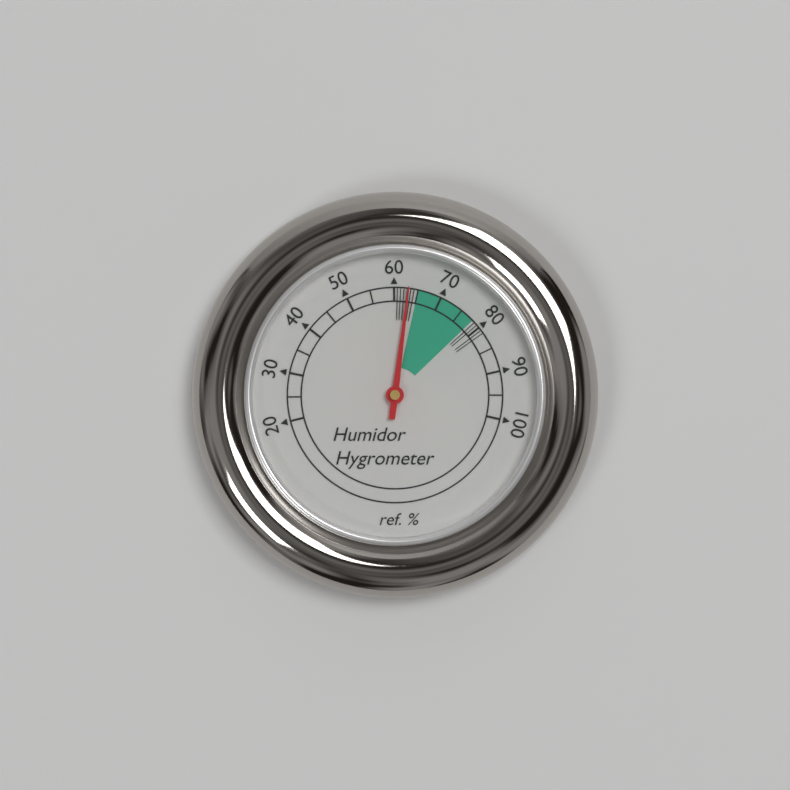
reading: 63 %
